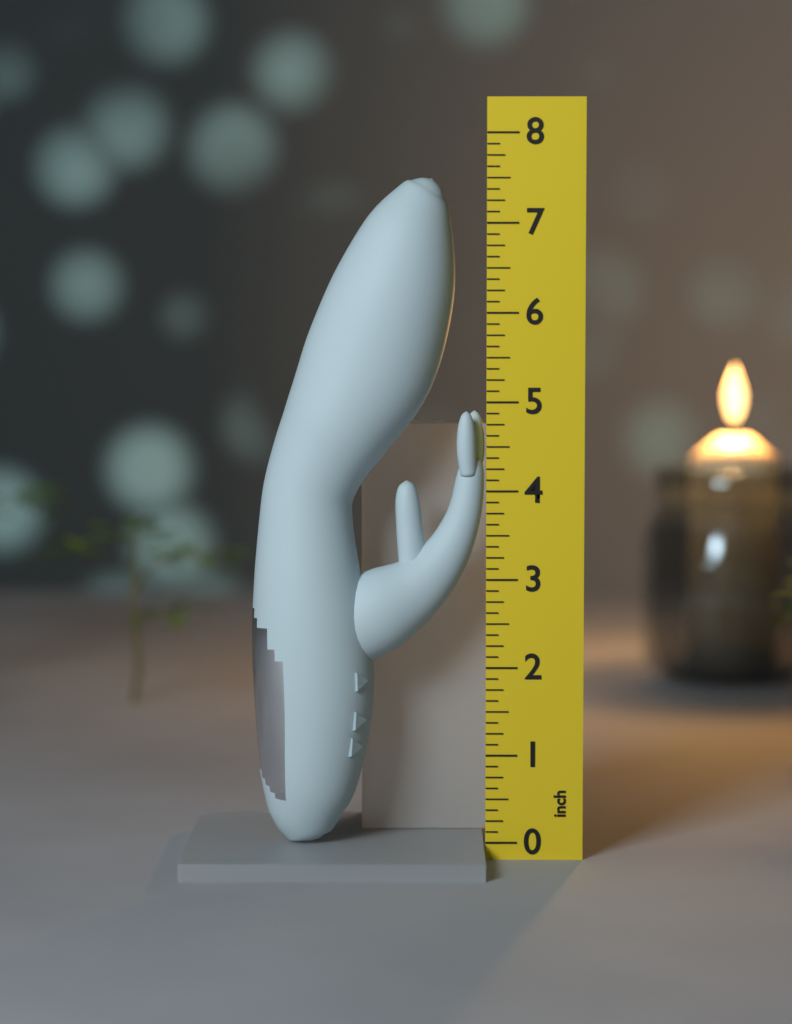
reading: 7.500 inch
